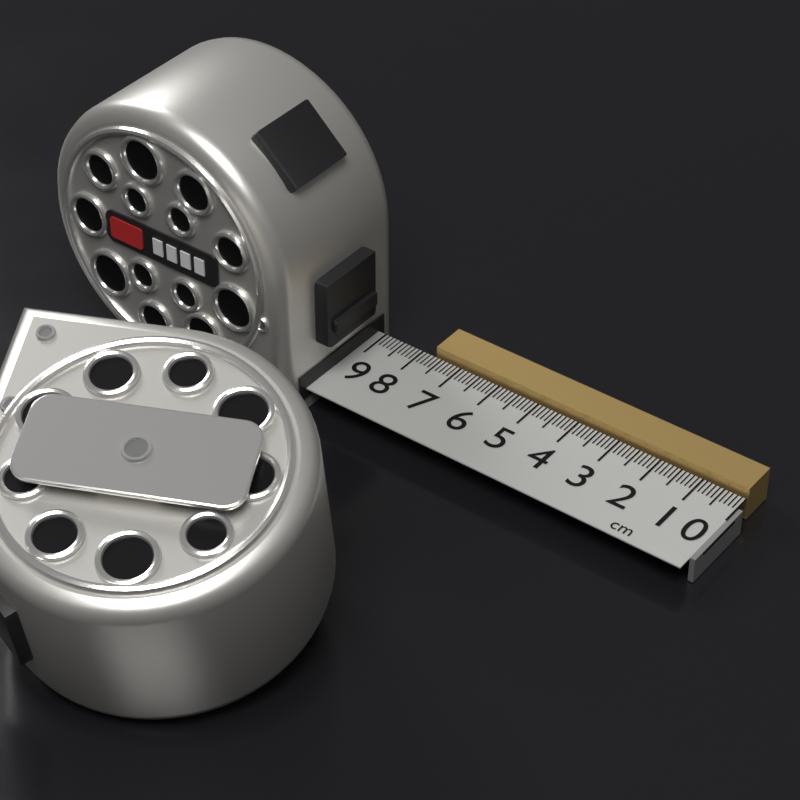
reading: 7.7 cm
